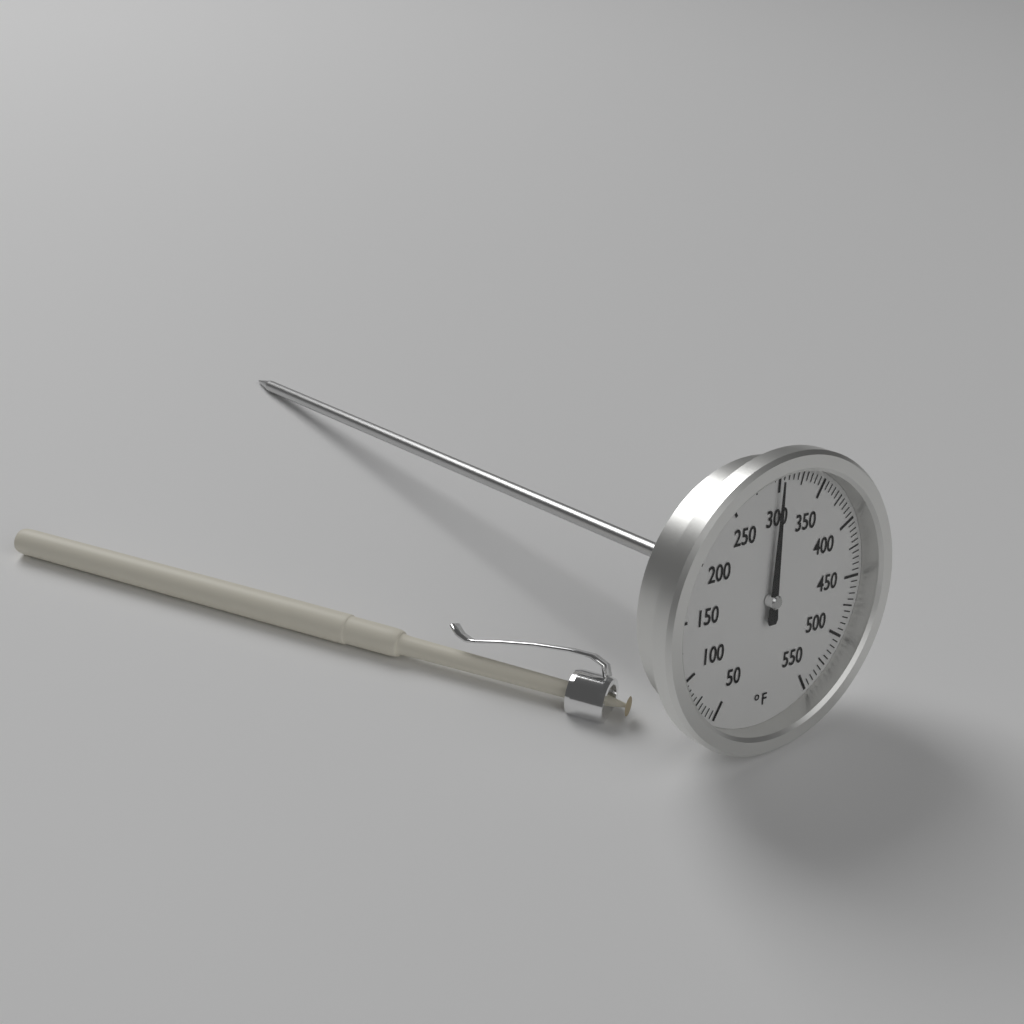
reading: 300 °F
